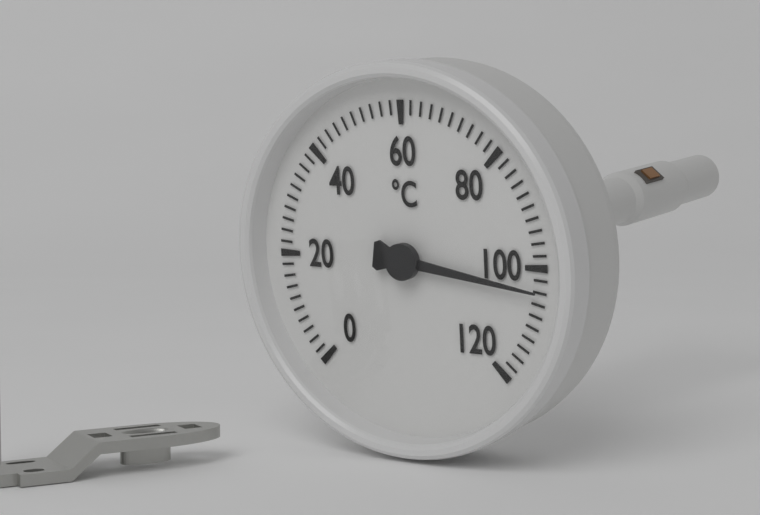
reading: 104 °C
